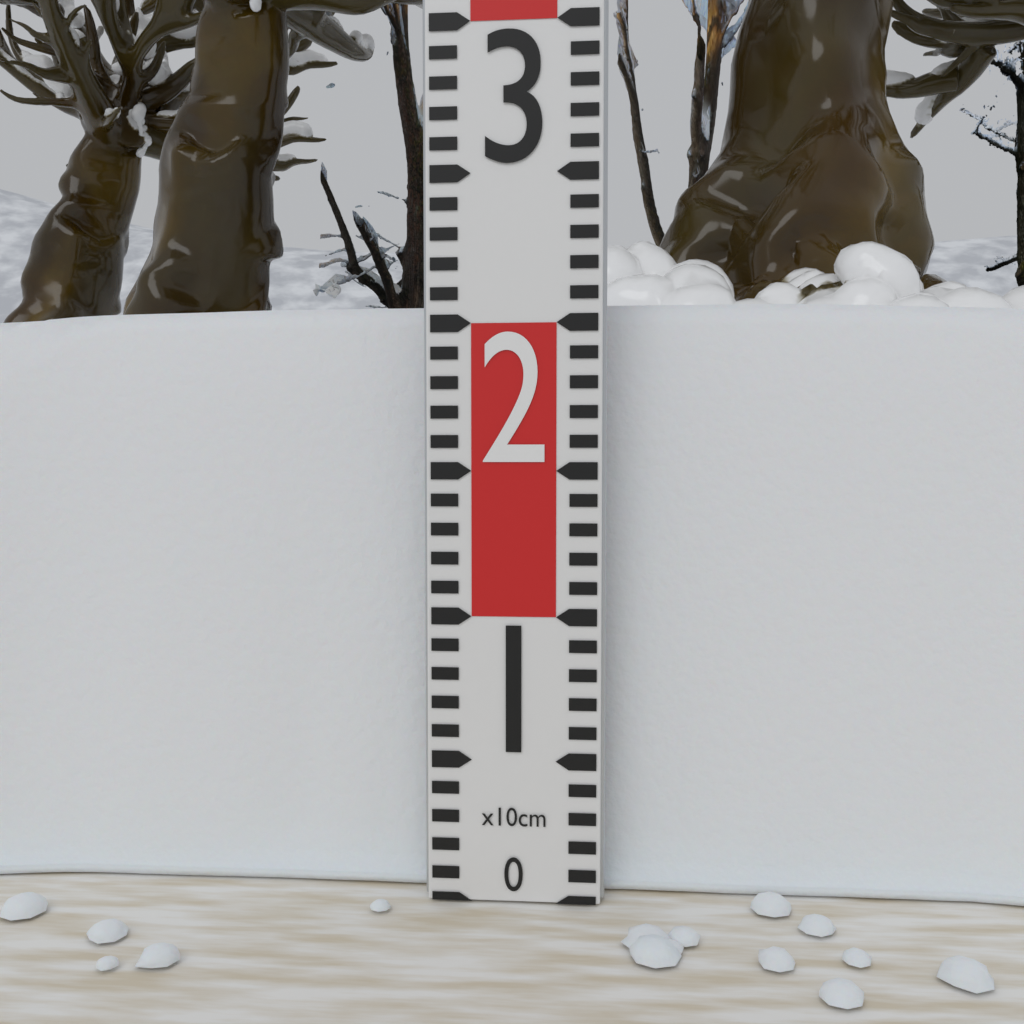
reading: 21 cm
